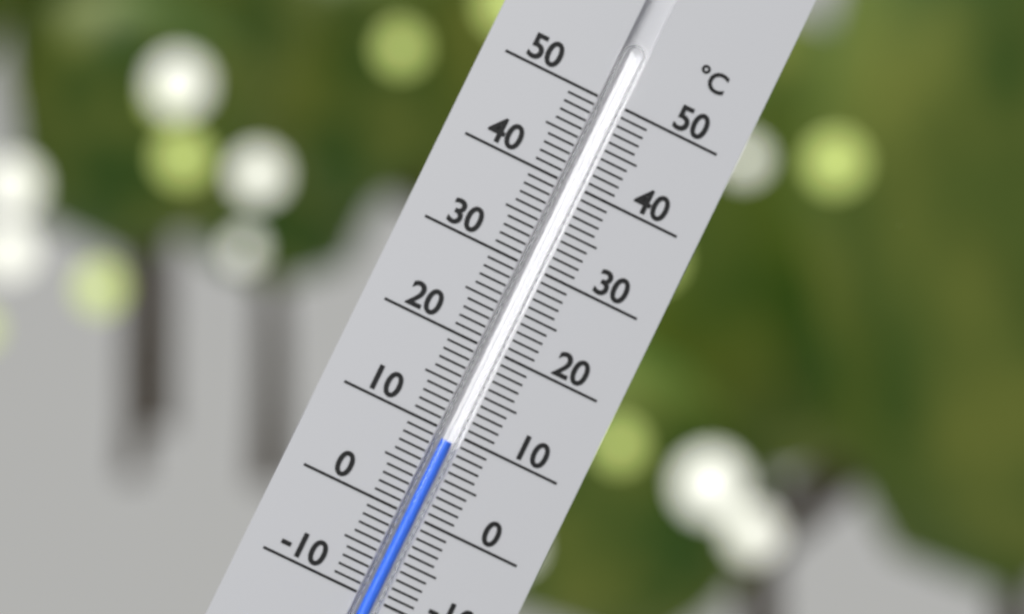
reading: 9 °C
